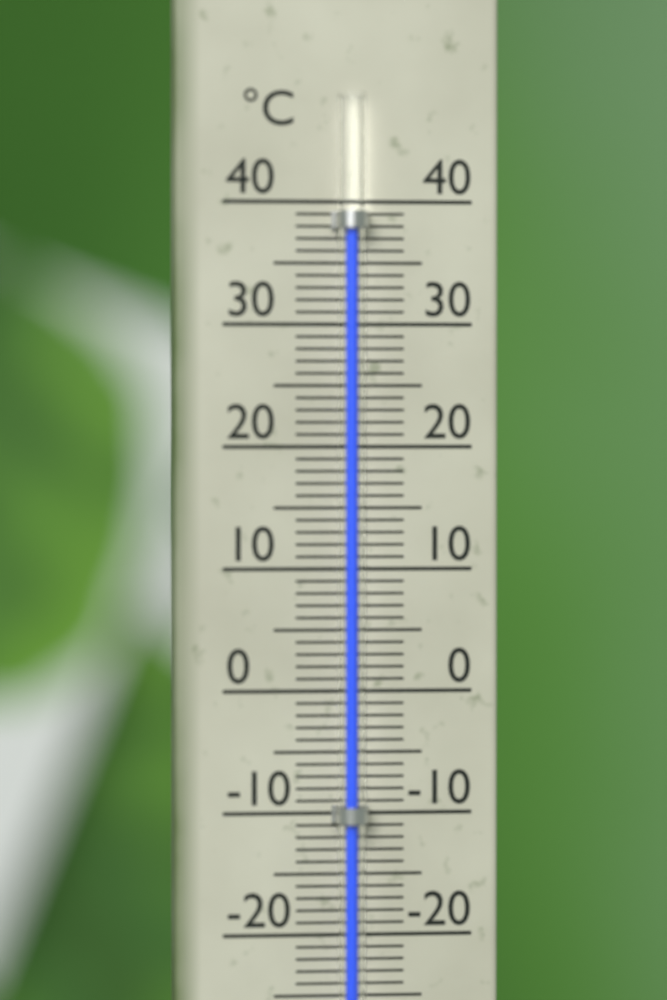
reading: 38 °C
